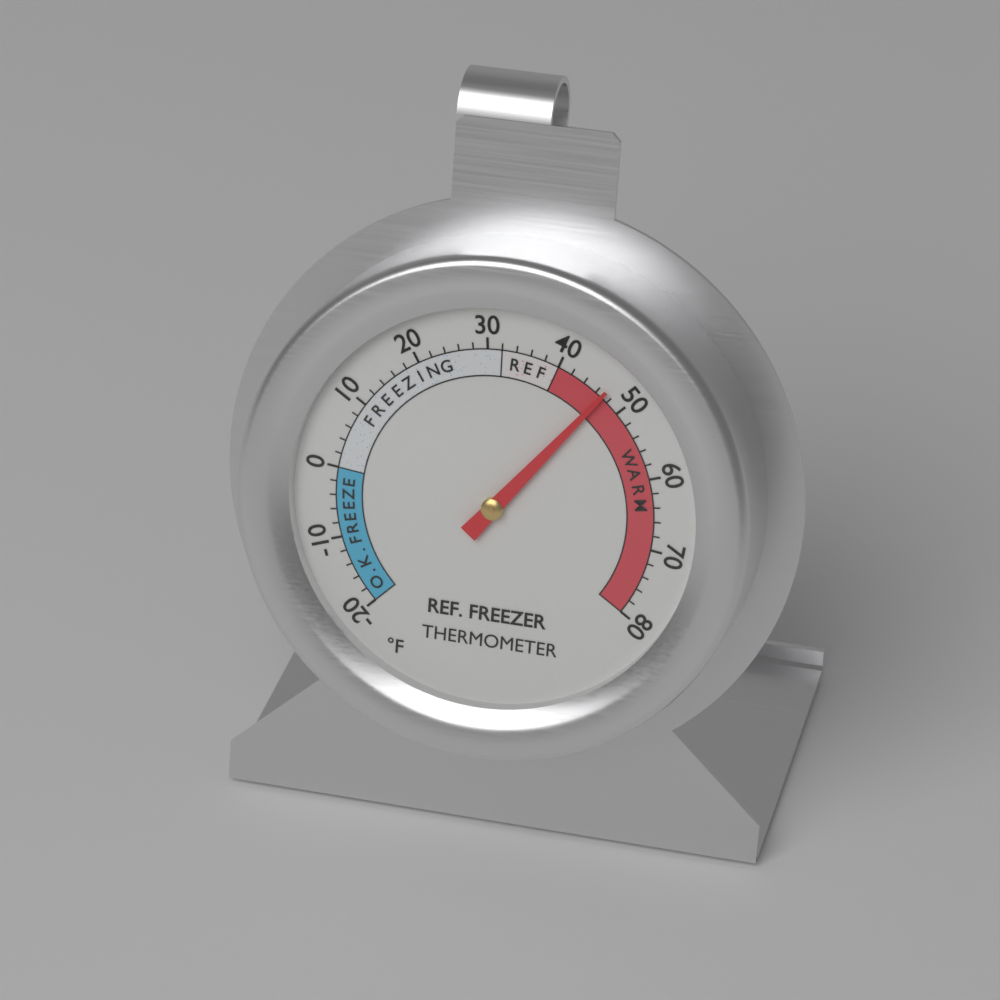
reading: 47 °F
